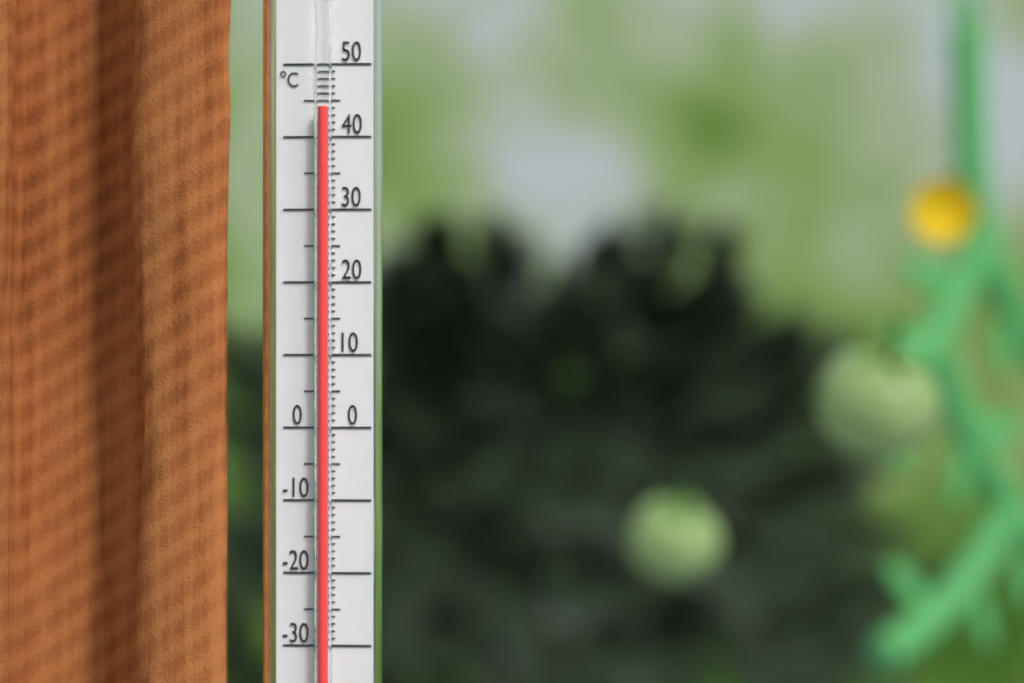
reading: 44 °C
